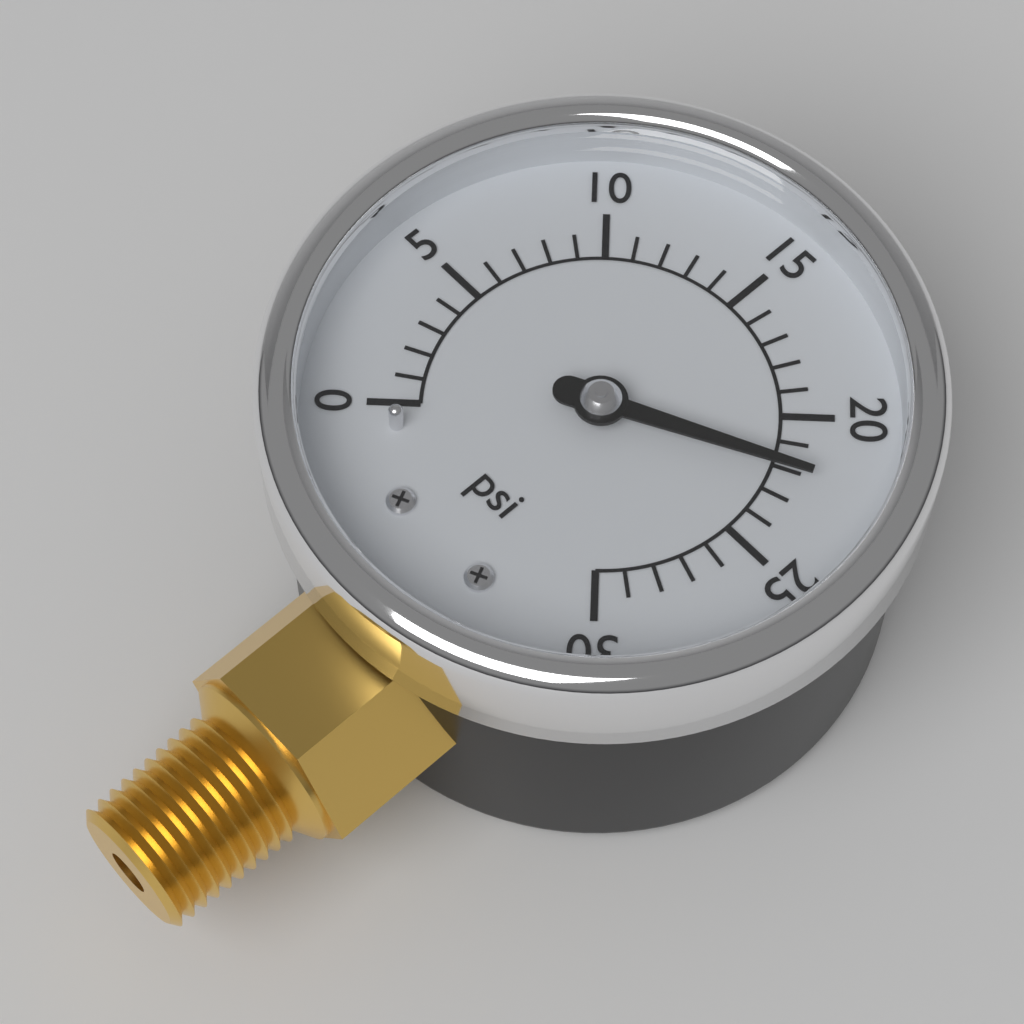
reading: 22 psi
